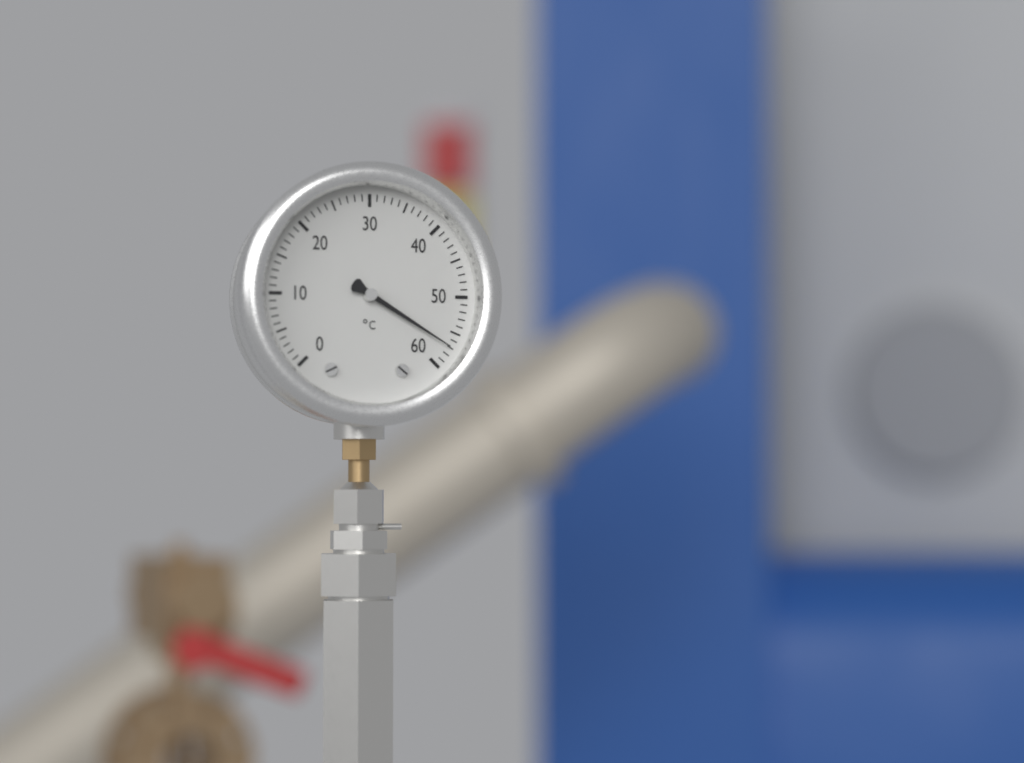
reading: 57 °C
